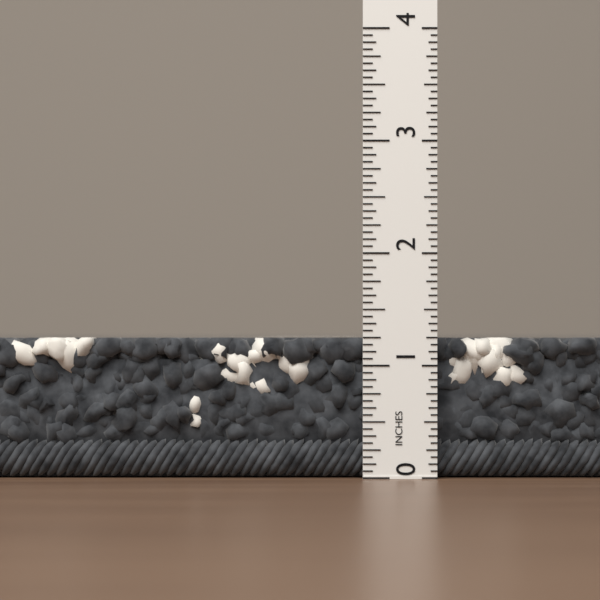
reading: 1.2500 in
